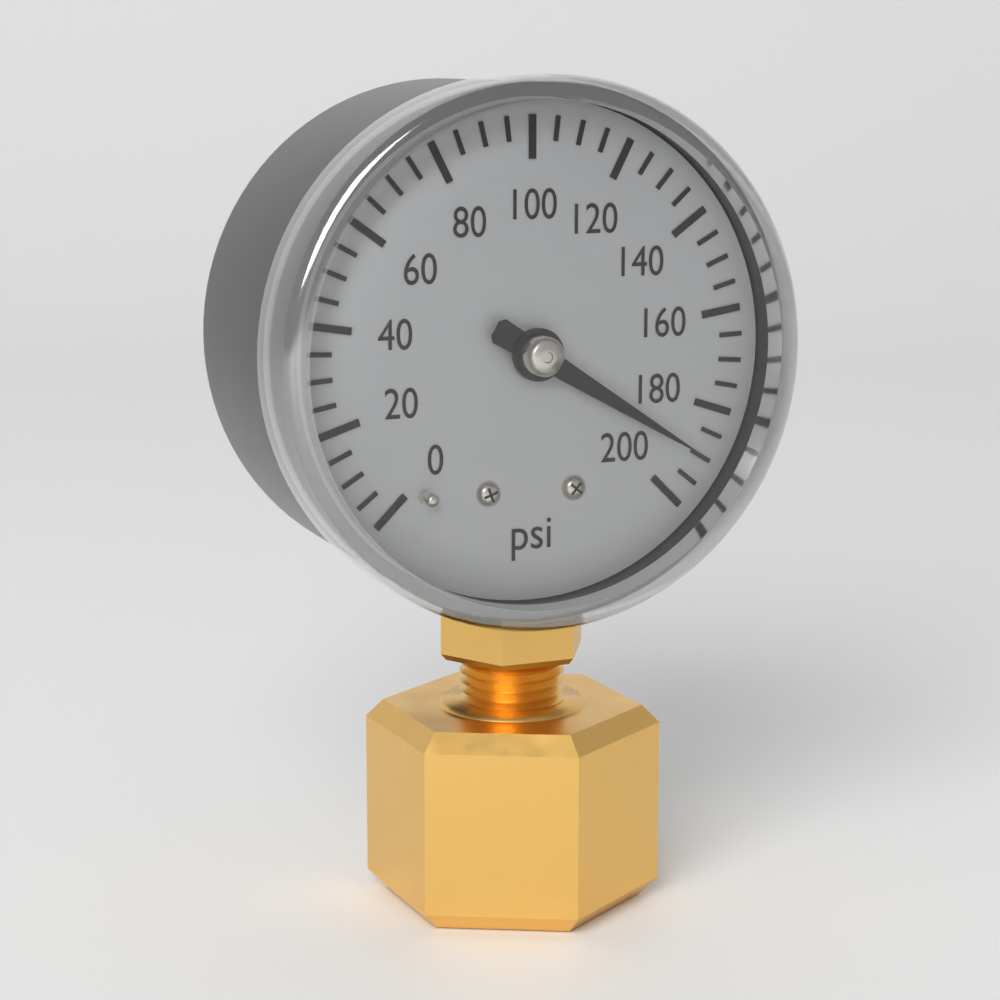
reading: 190 psi
